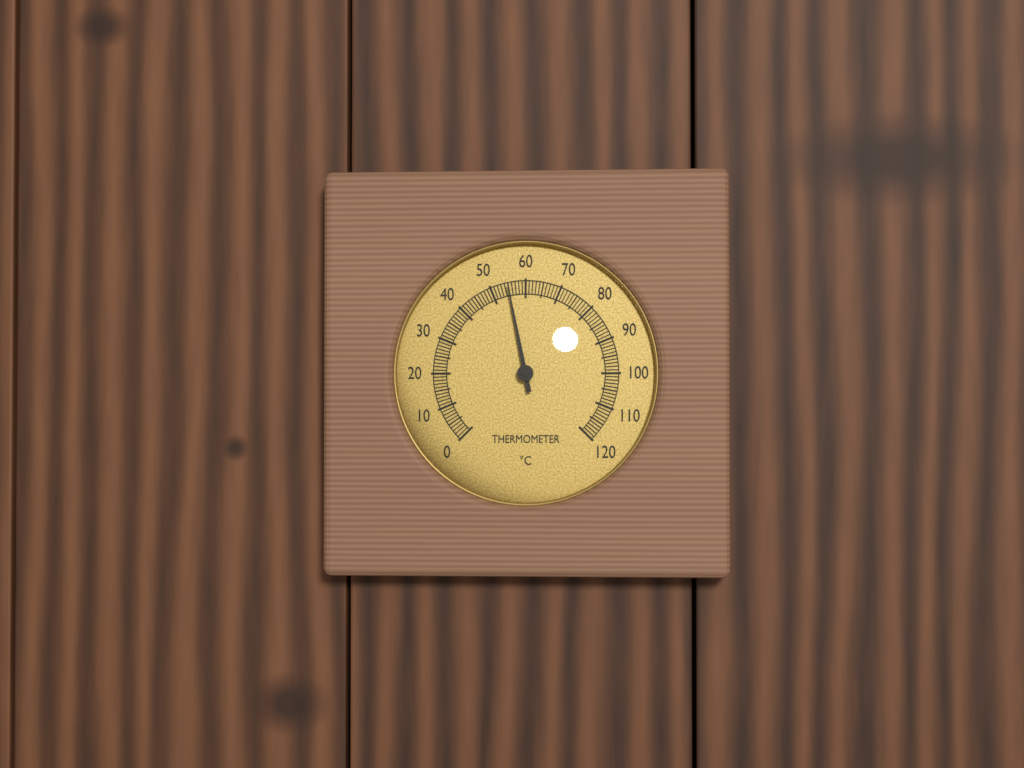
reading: 55 °C
